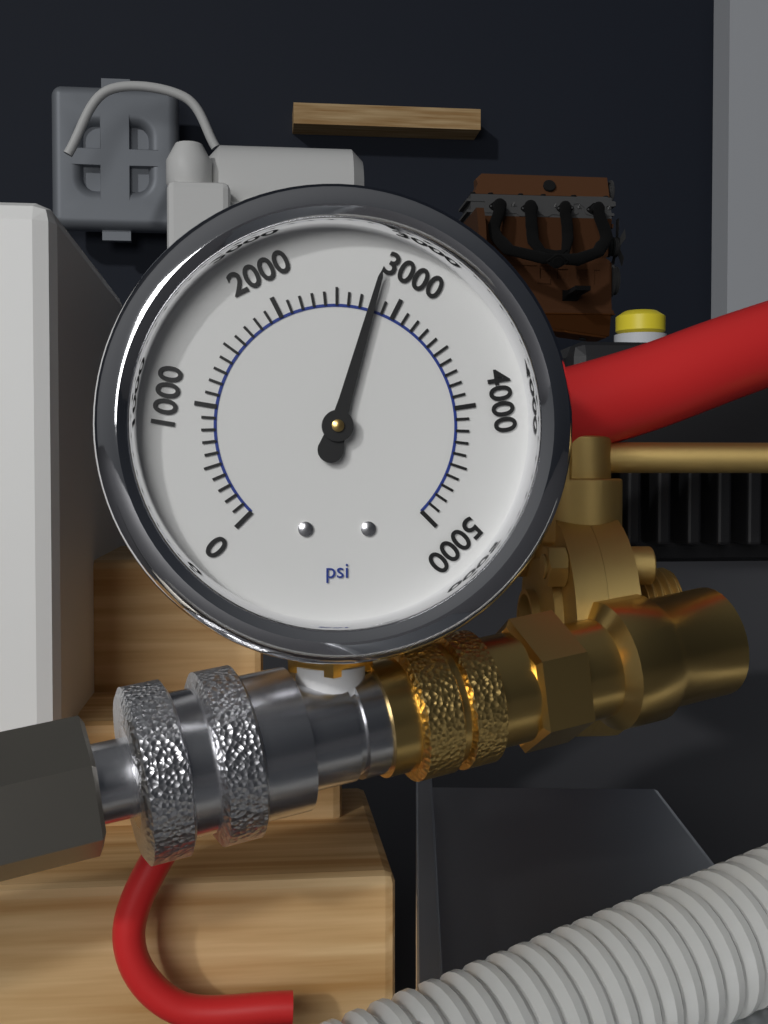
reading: 2800 psi
